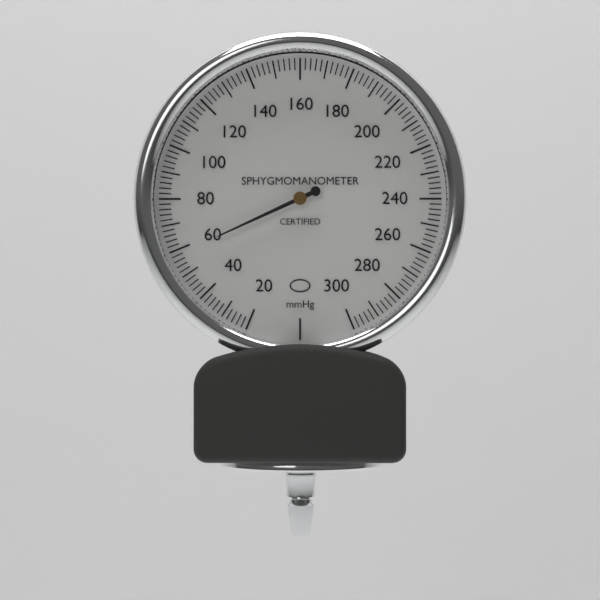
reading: 58 mmHg
